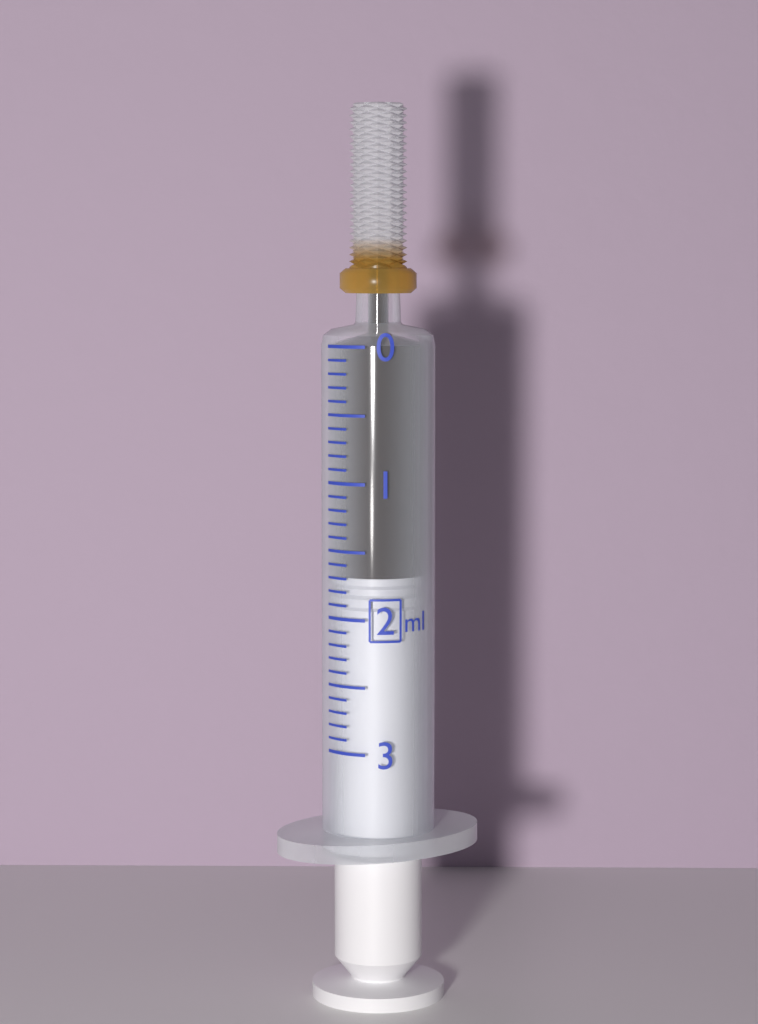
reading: 1.7 ml
